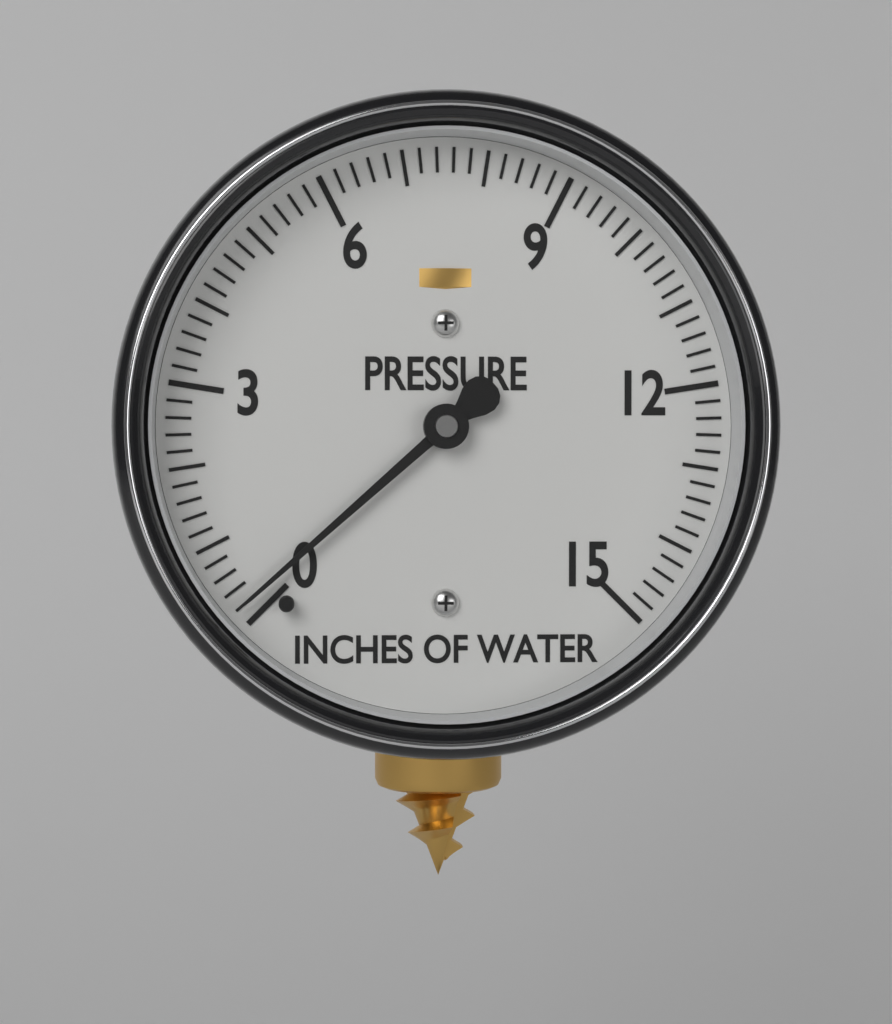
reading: 0.2 inches of water
